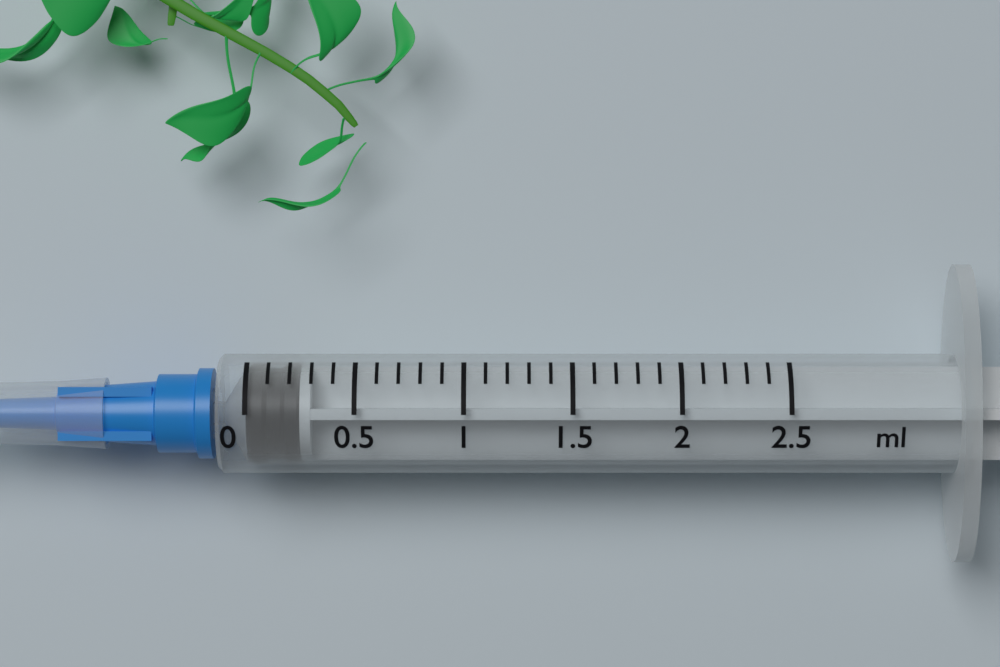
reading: 0.0 ml
